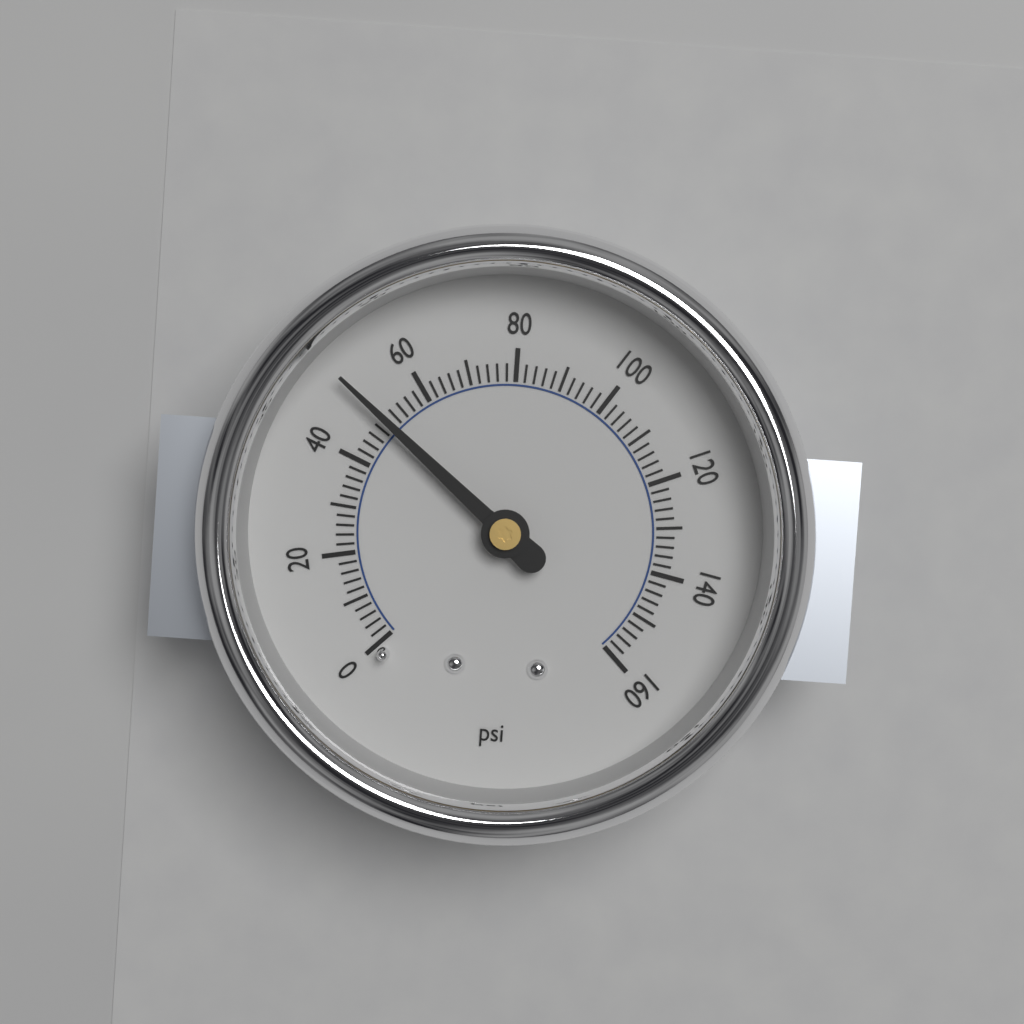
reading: 50 psi
